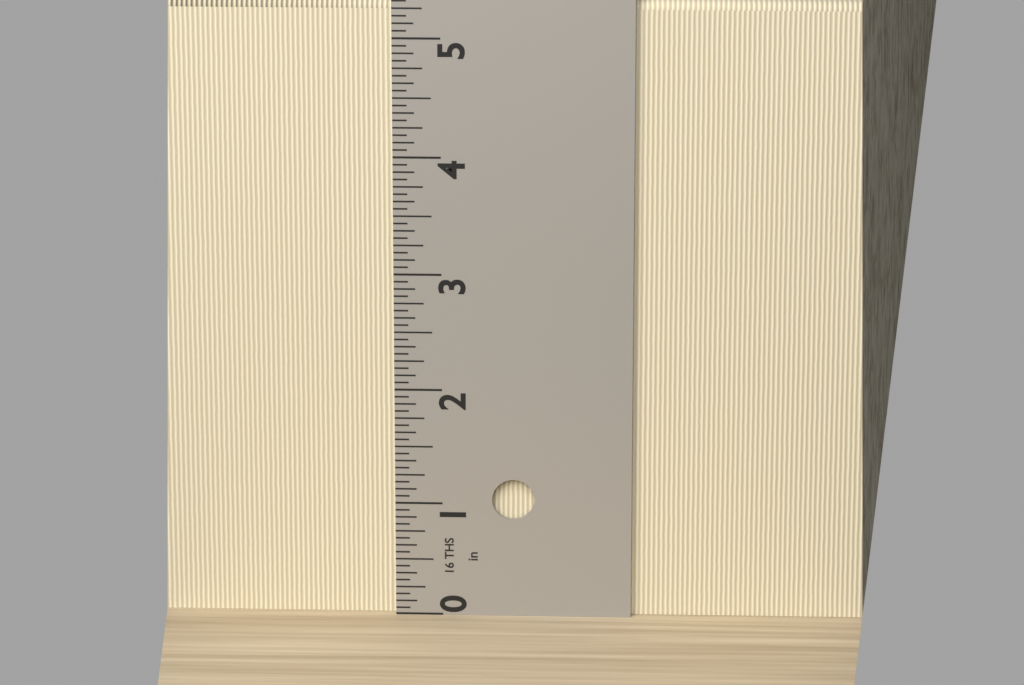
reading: 5.3125 in
